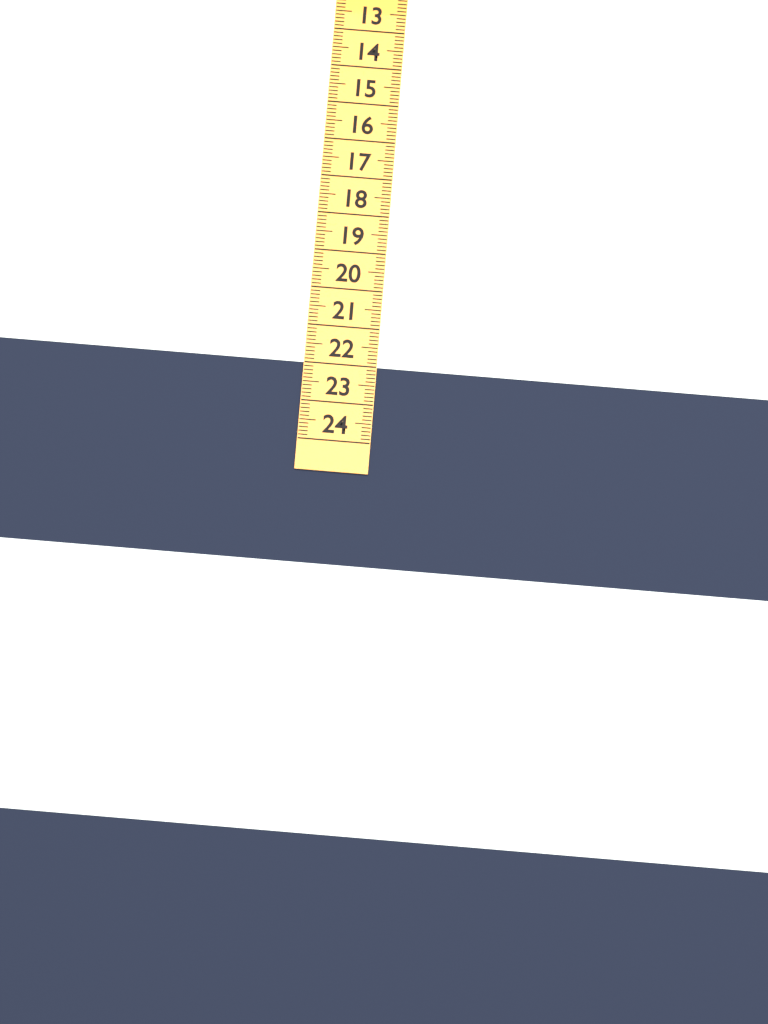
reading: 22.0 (no unit)
